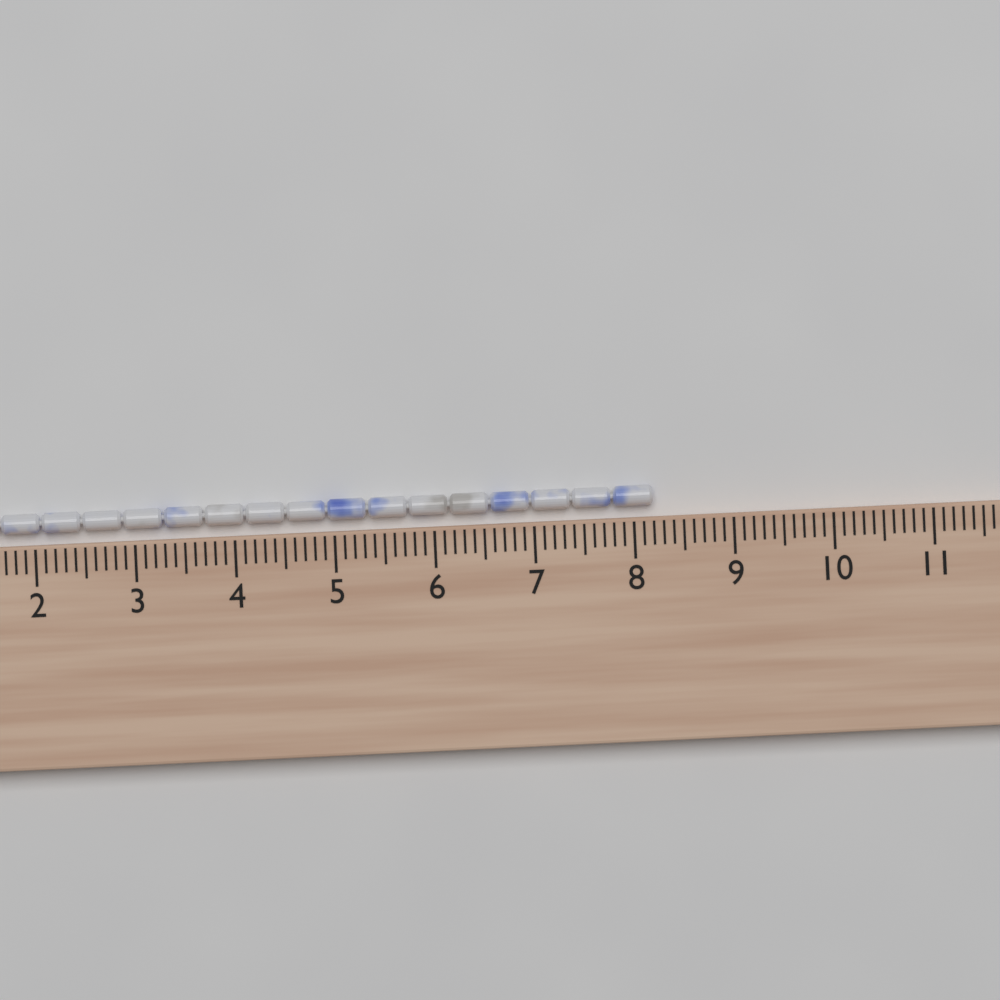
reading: 8.2 cm
